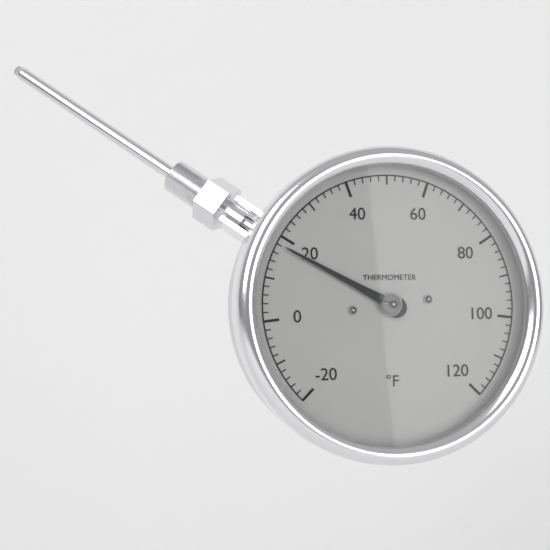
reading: 18 °F
